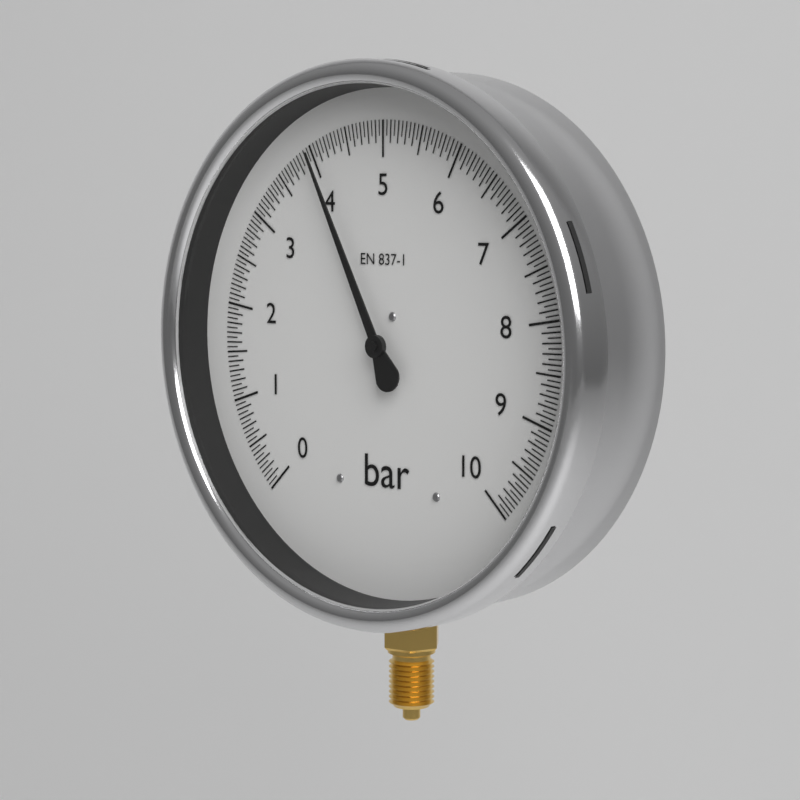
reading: 4.00 bar
